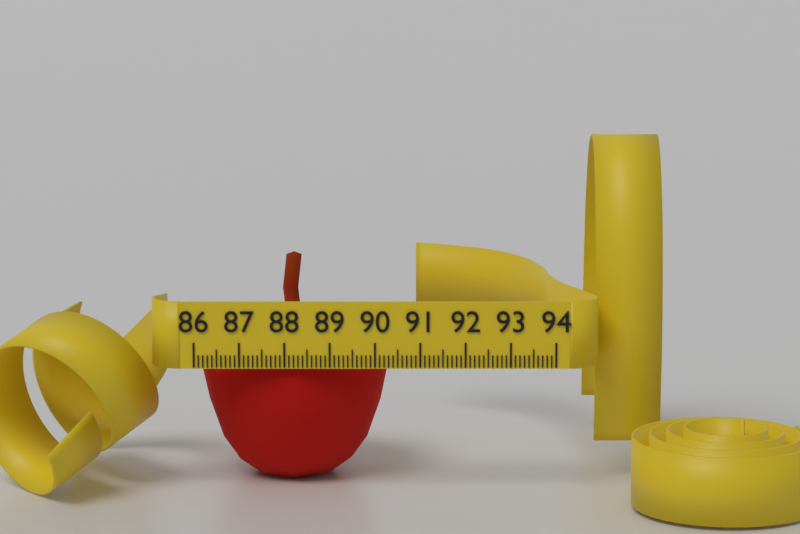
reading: 90.3 (no unit)
